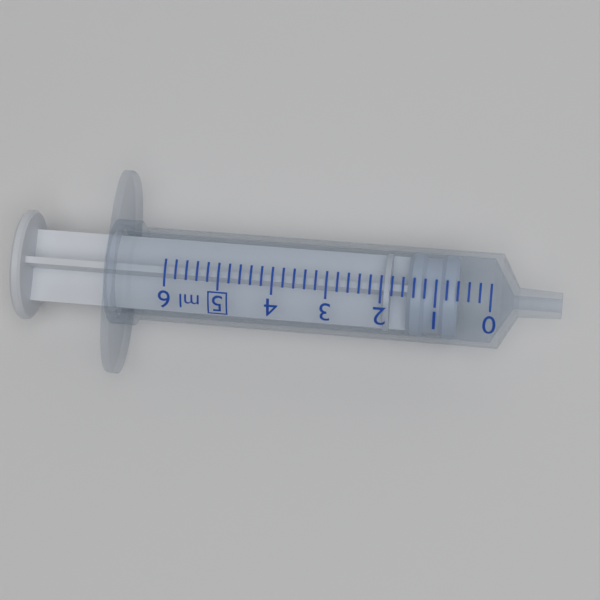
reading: 0.6 ml
